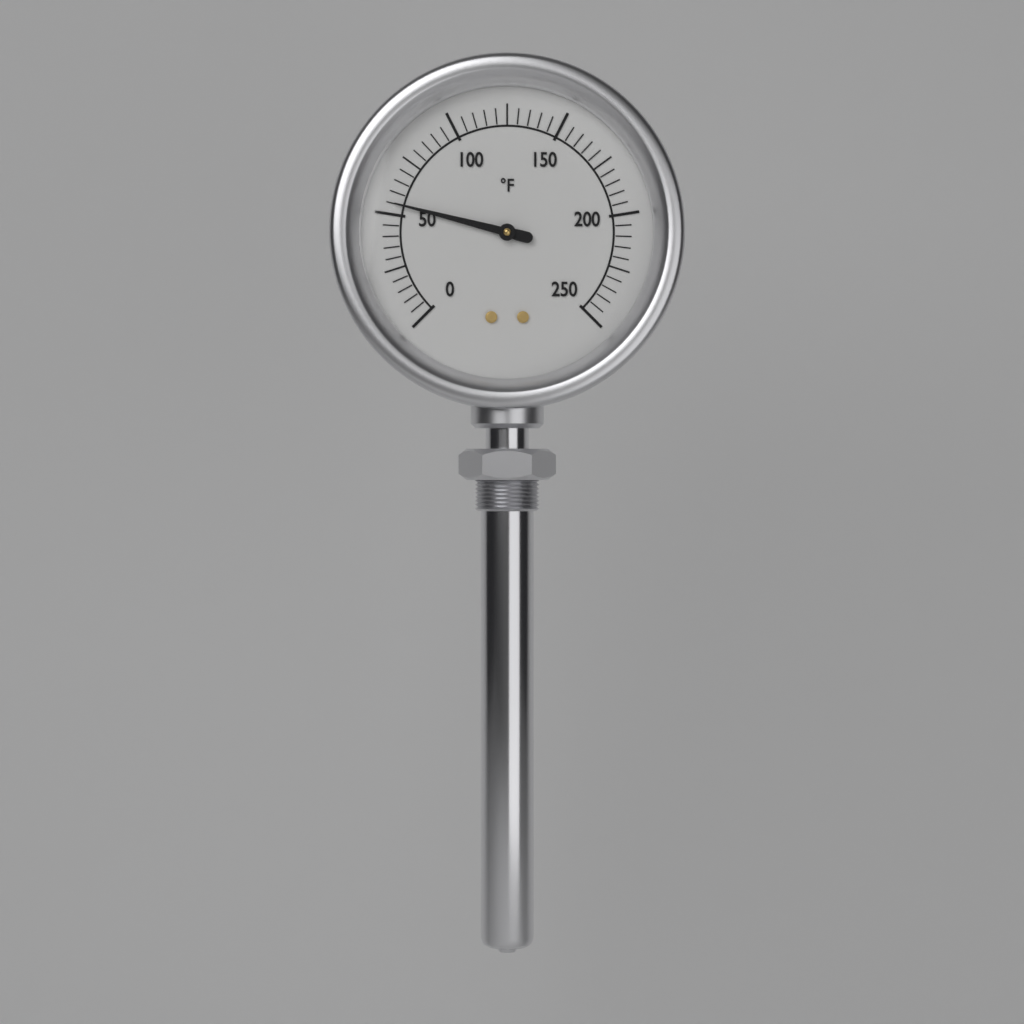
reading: 55 °F
